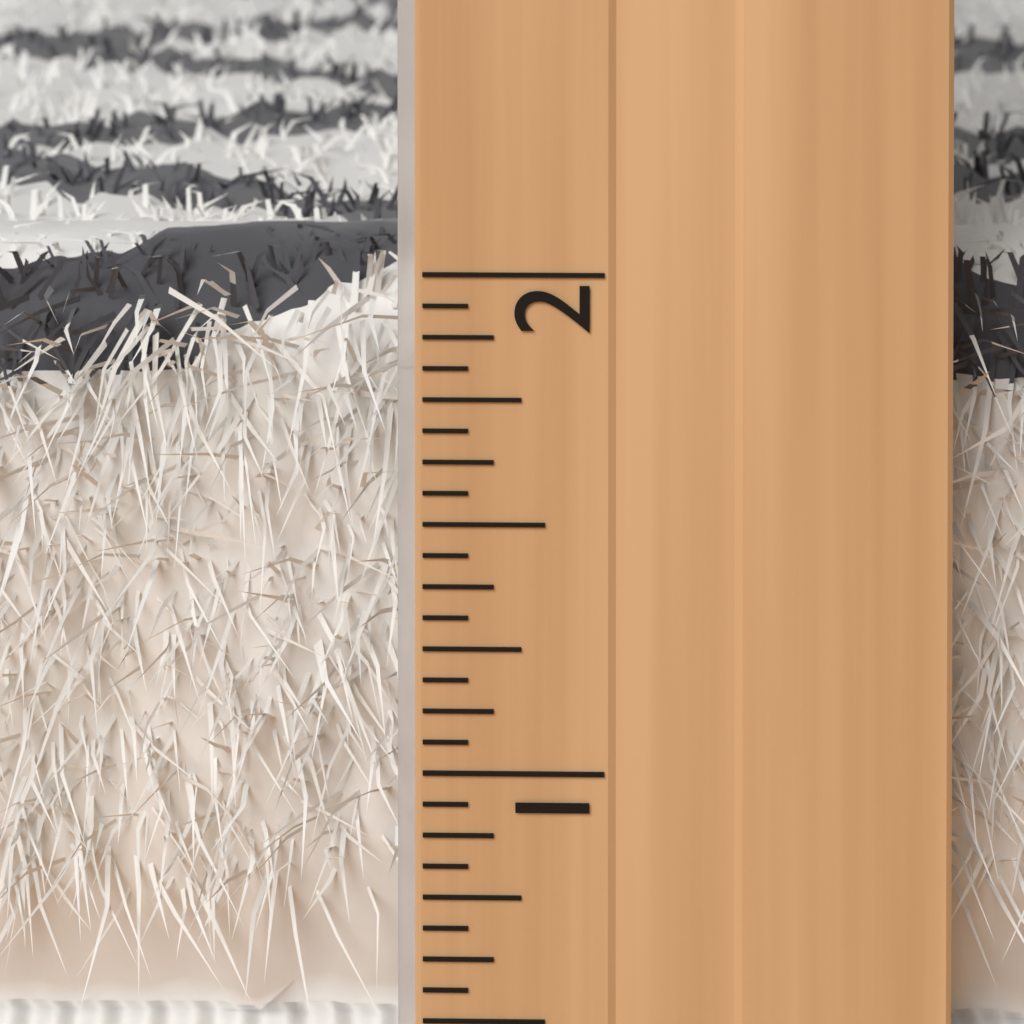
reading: 1.9375 inch
